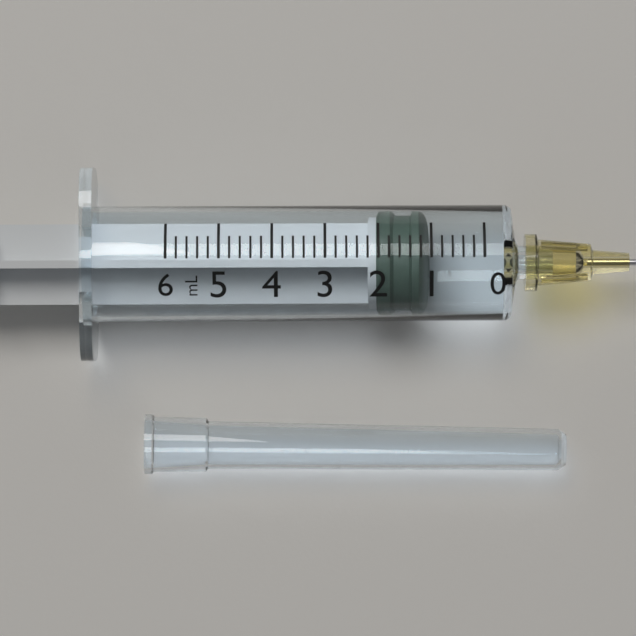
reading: 1.2 ml
